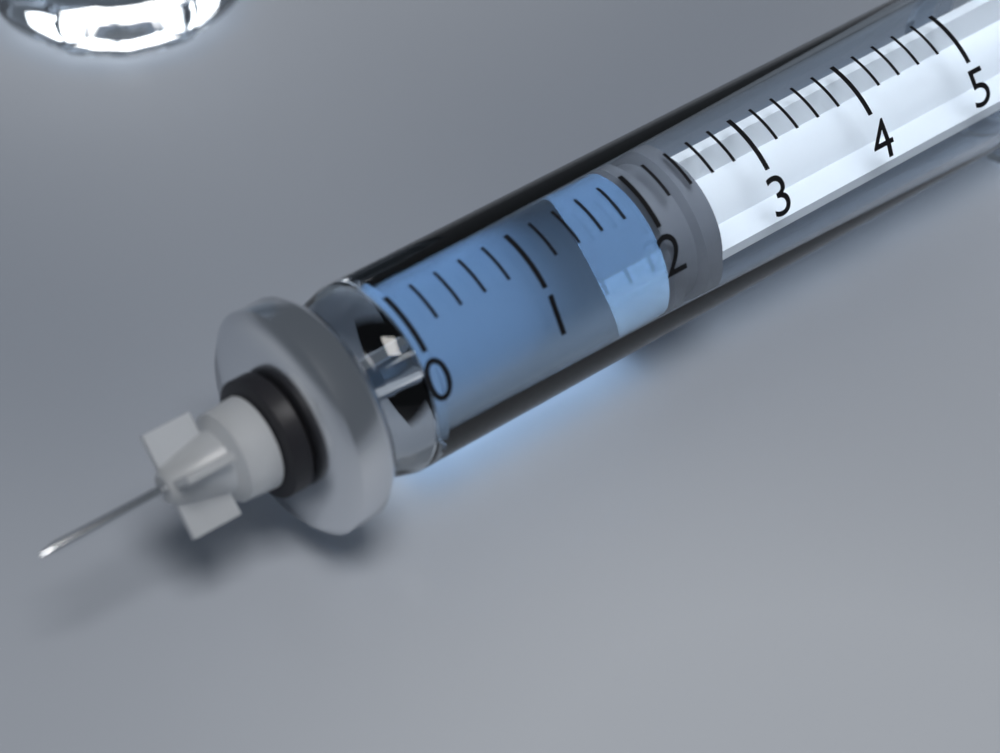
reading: 2.0 (no unit)
